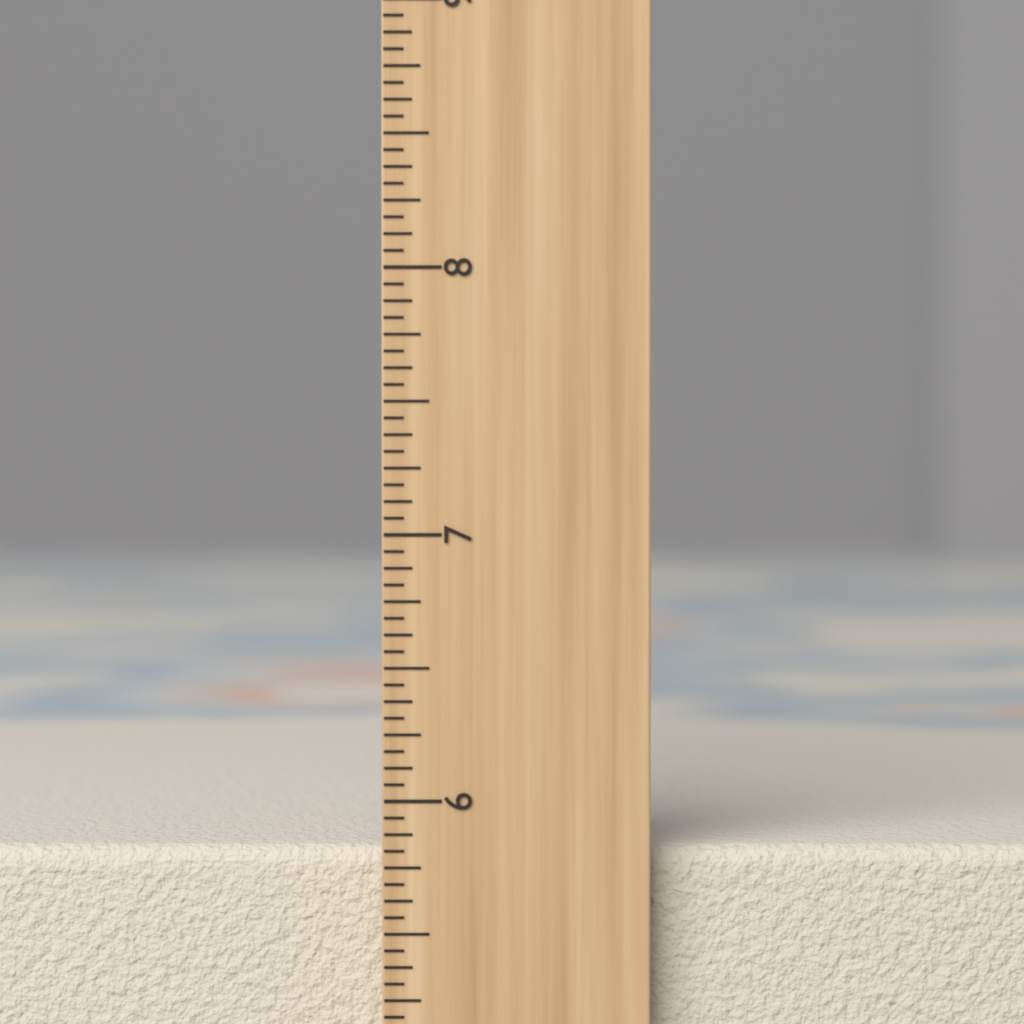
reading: 5.8125 inch
